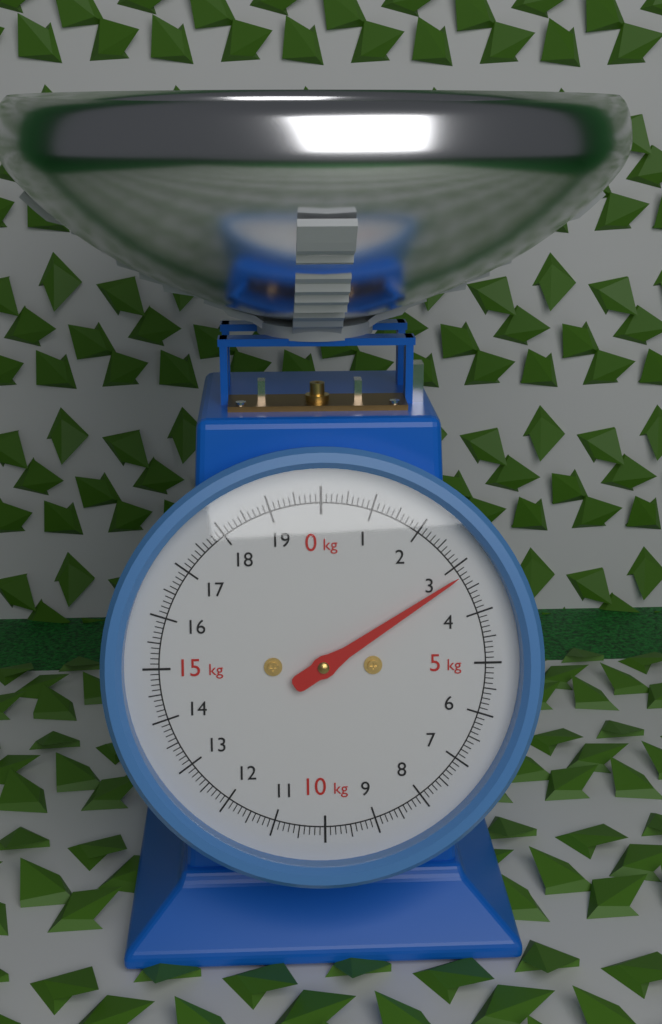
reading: 3.2 kg
